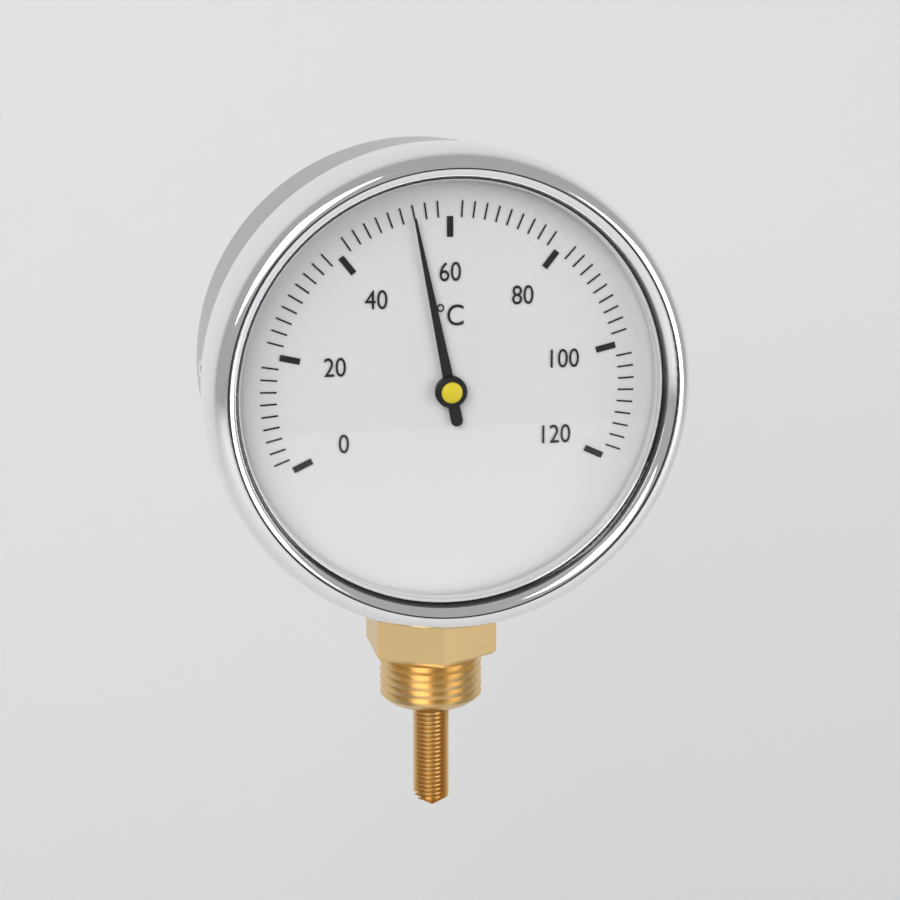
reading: 54 °C
